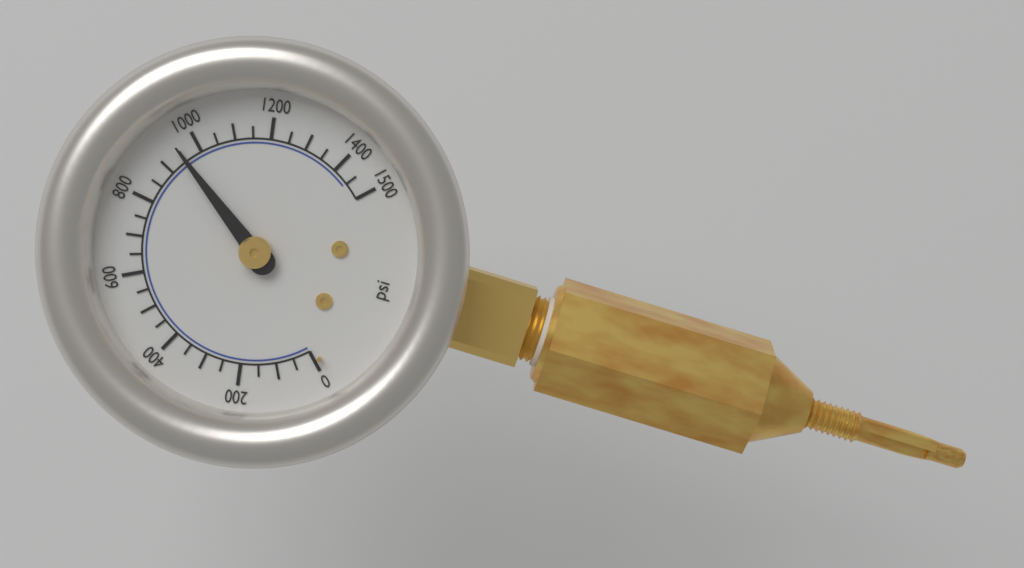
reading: 950 psi
